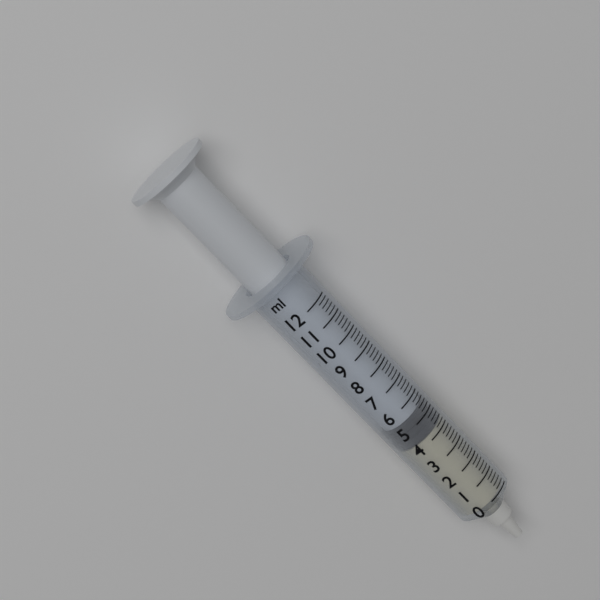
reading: 4.2 ml
